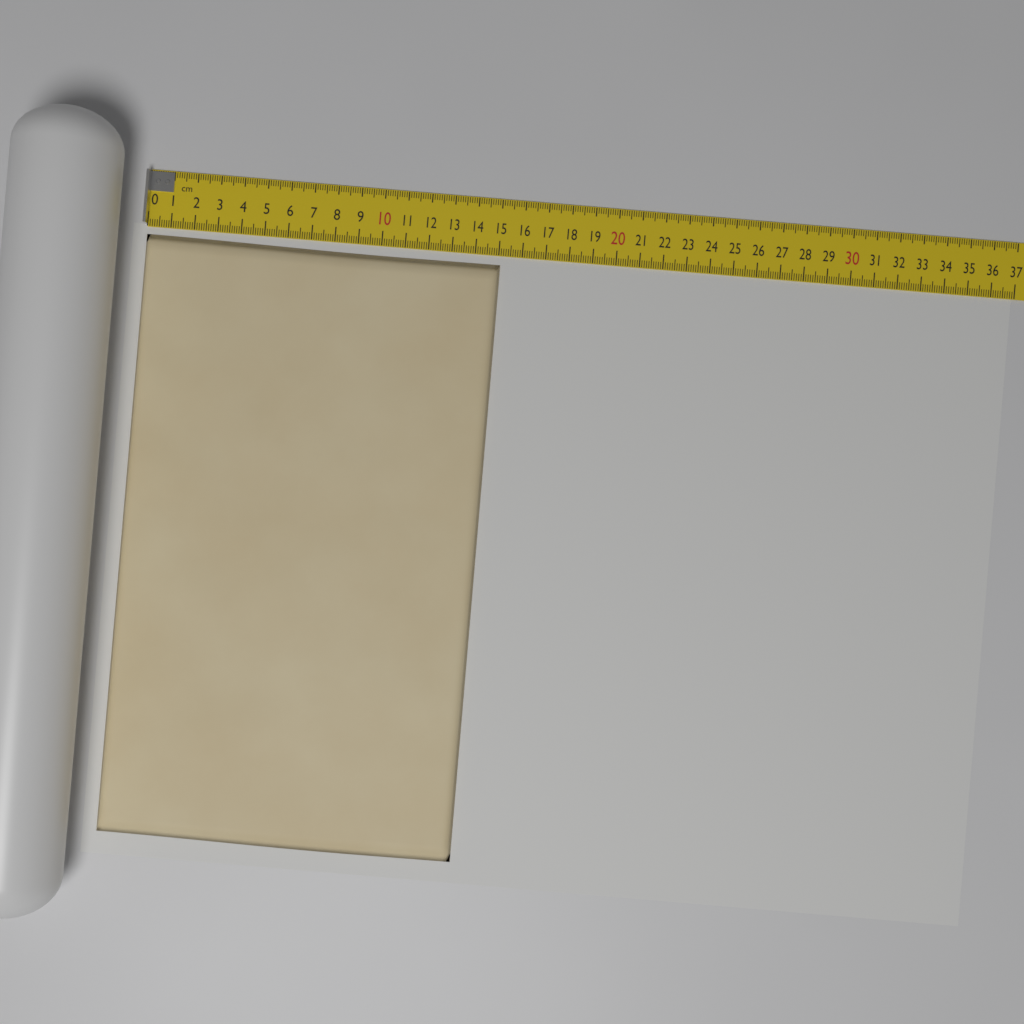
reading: 15.1 cm
